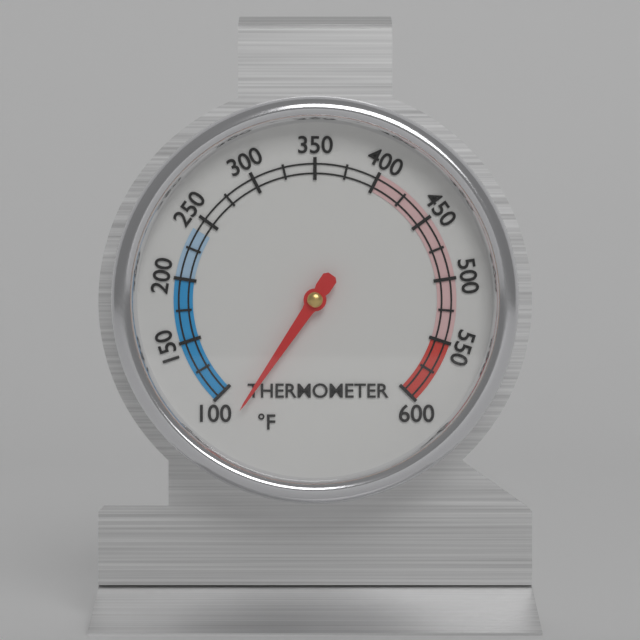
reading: 80 °F
